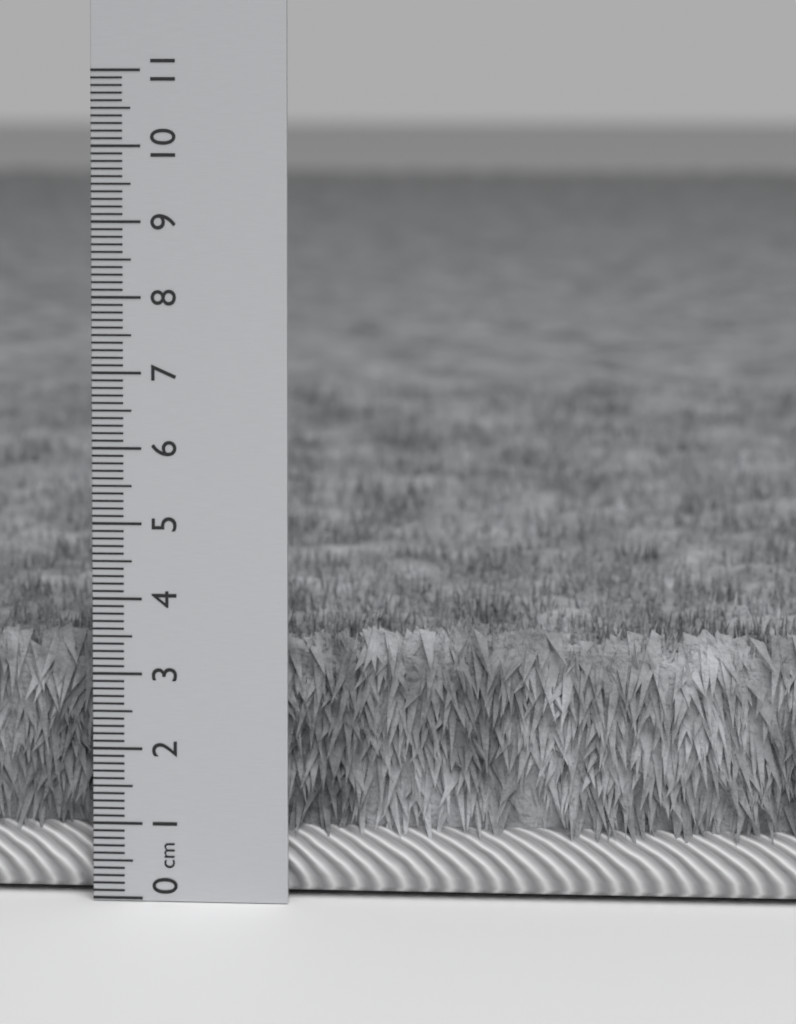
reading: 3.6 cm
